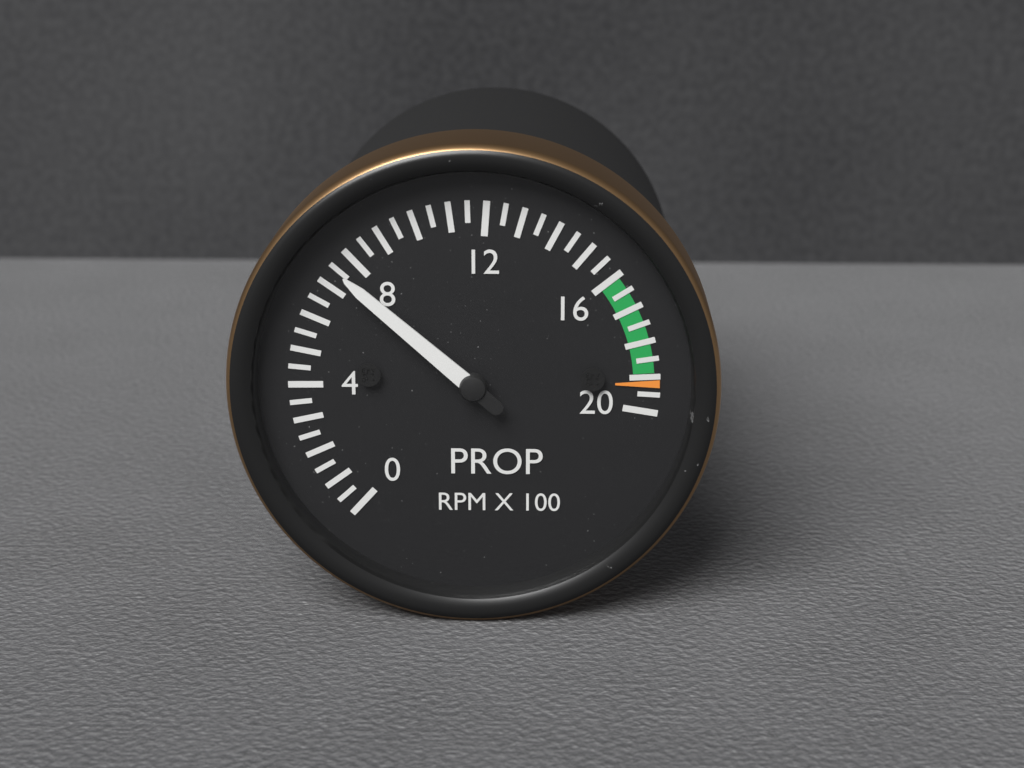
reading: 7.5 RPM X 100
